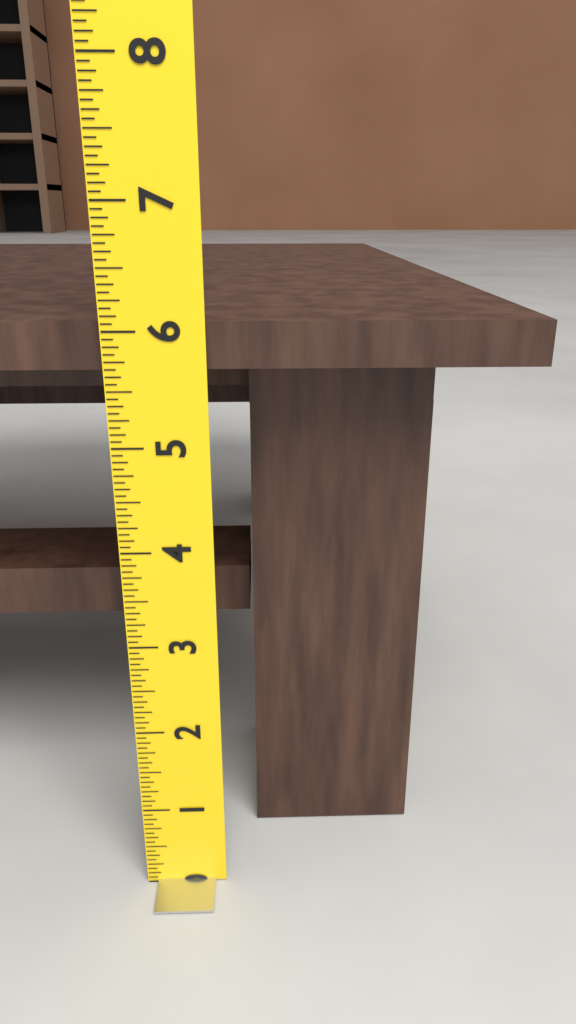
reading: 6.0625 (no unit)
